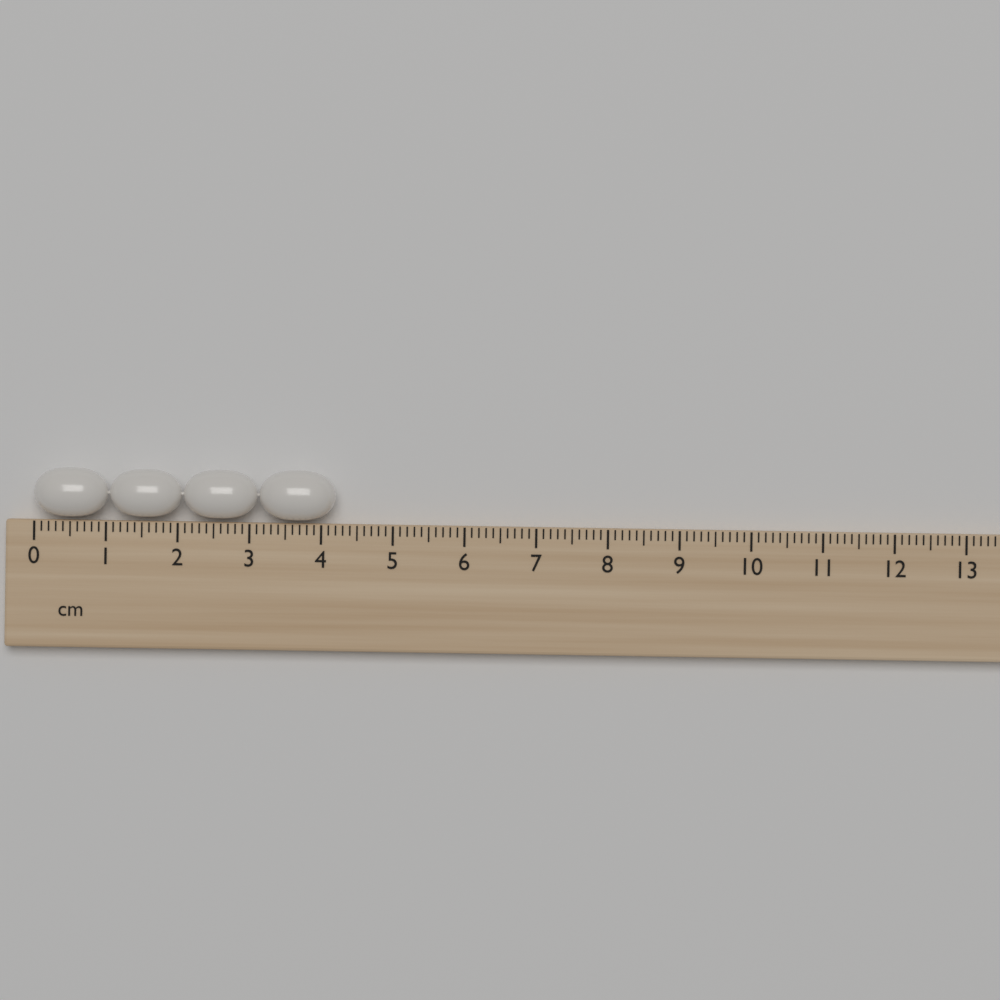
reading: 4.2 cm
